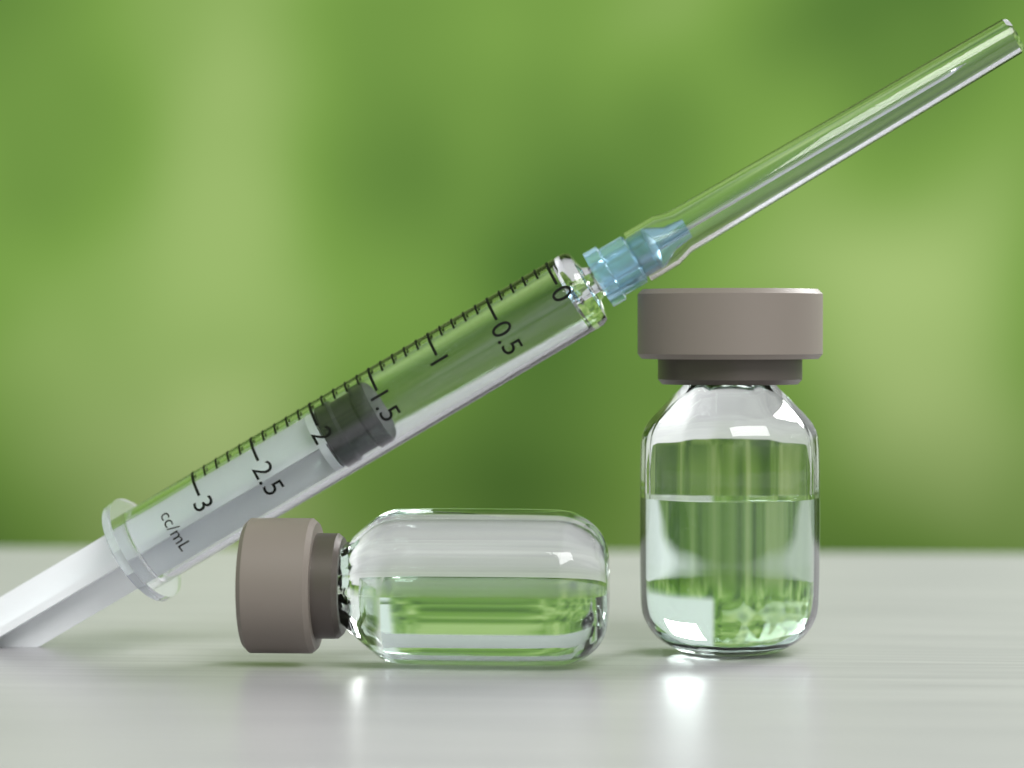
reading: 1.6 mL
